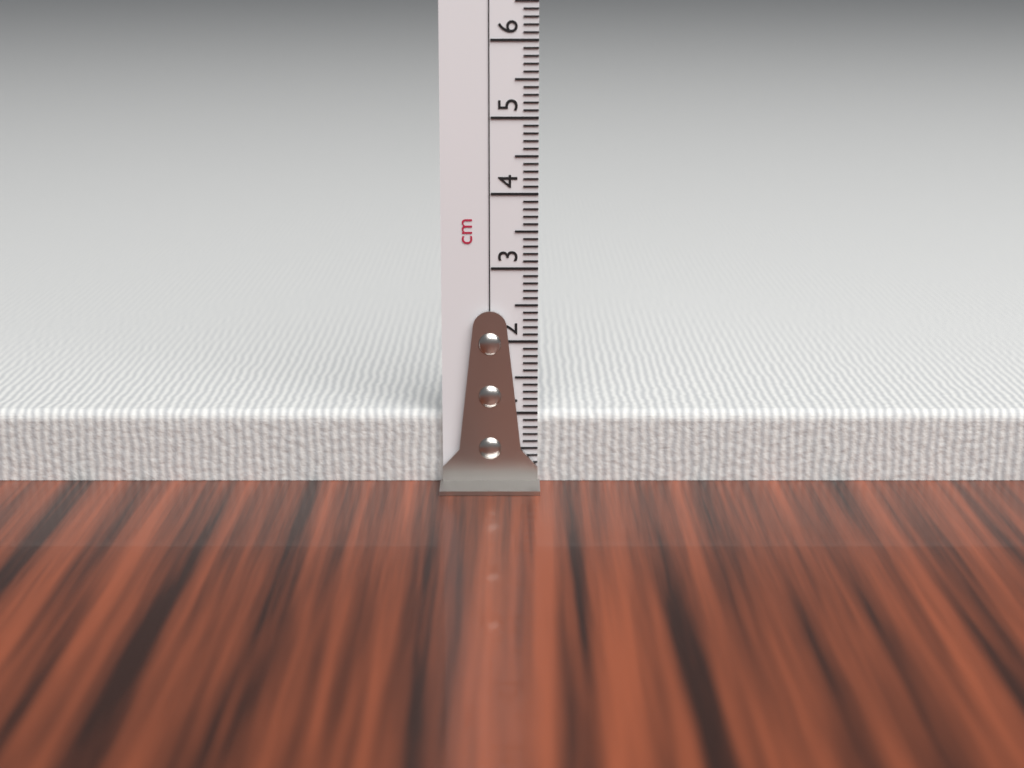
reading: 1.0 cm
